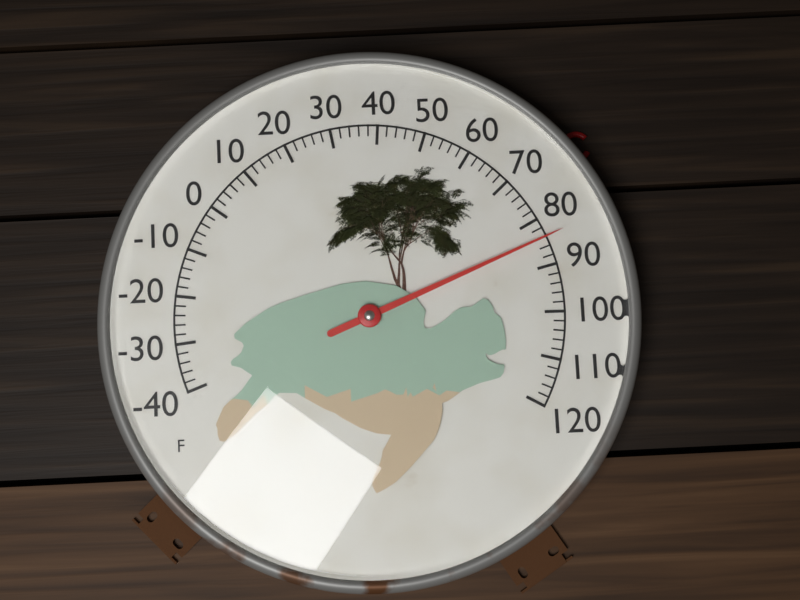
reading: 84 °F
